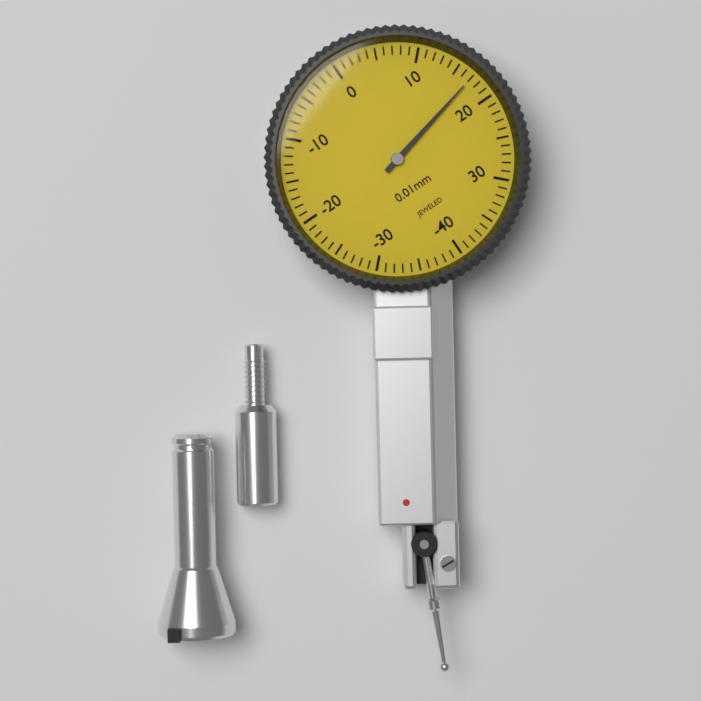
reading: 17 0.01mm
